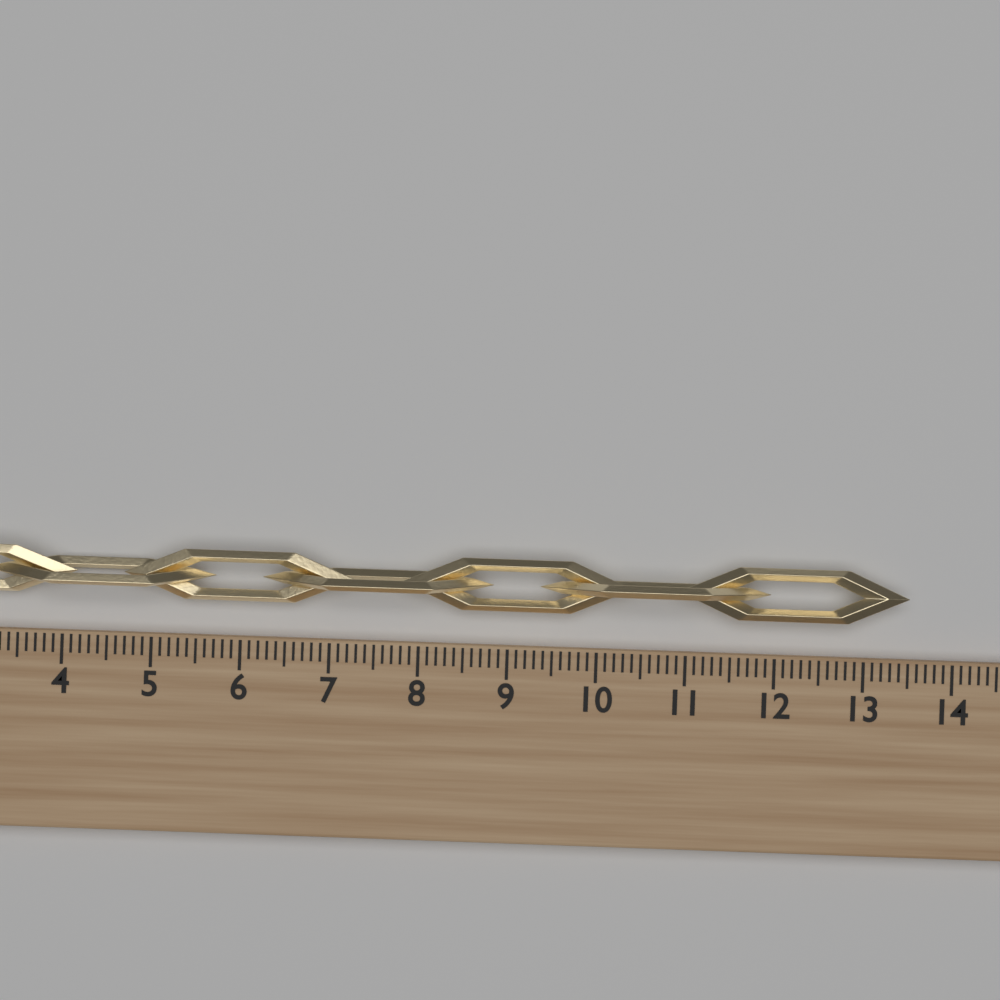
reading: 13.5 (no unit)
